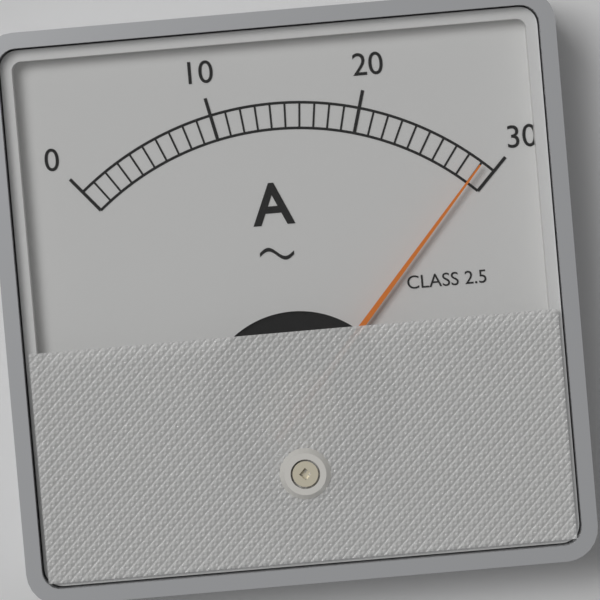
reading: 29 A
